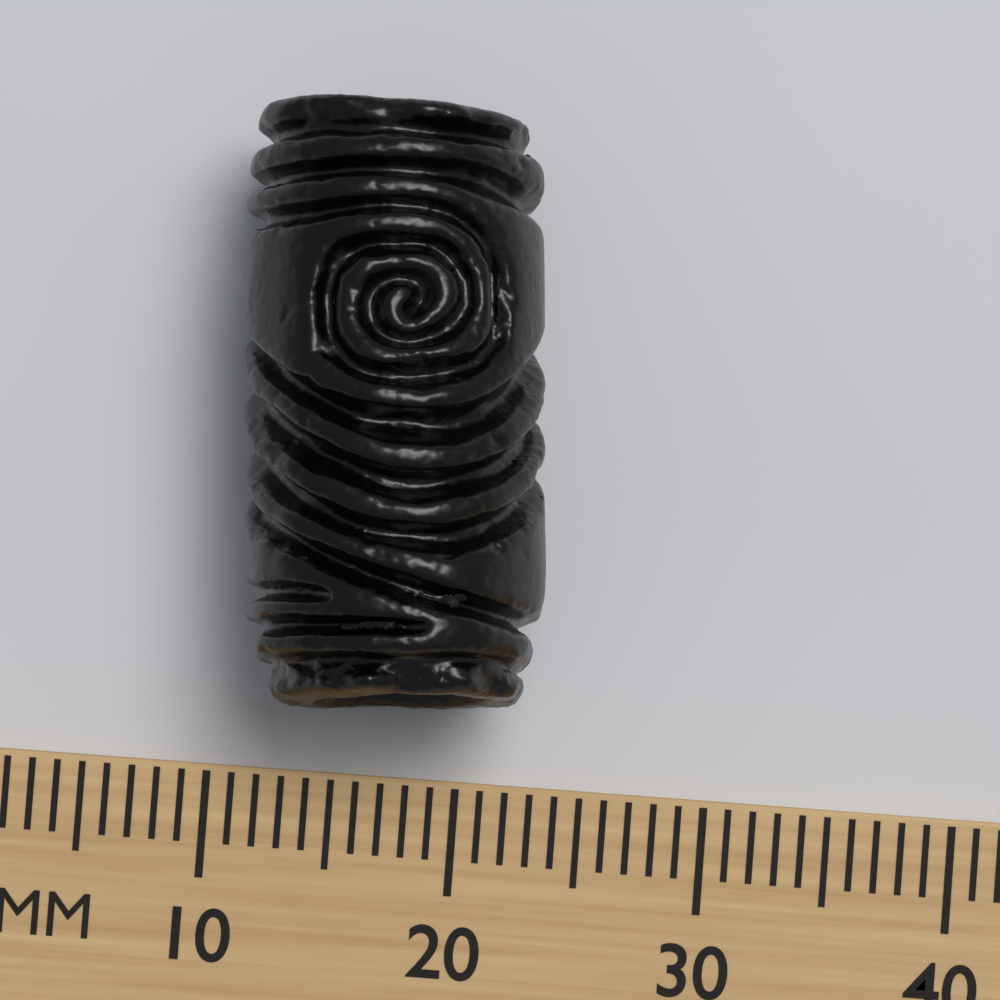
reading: 23 mm
